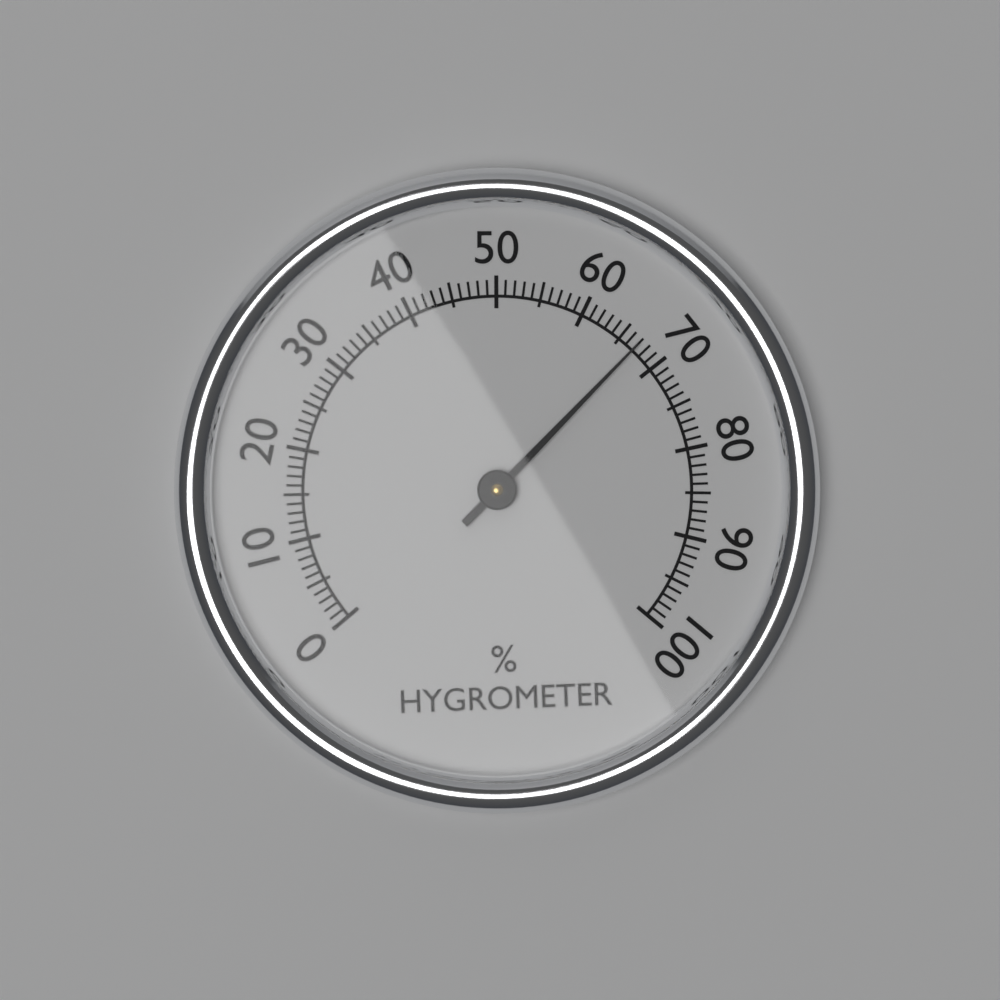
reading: 67 %
